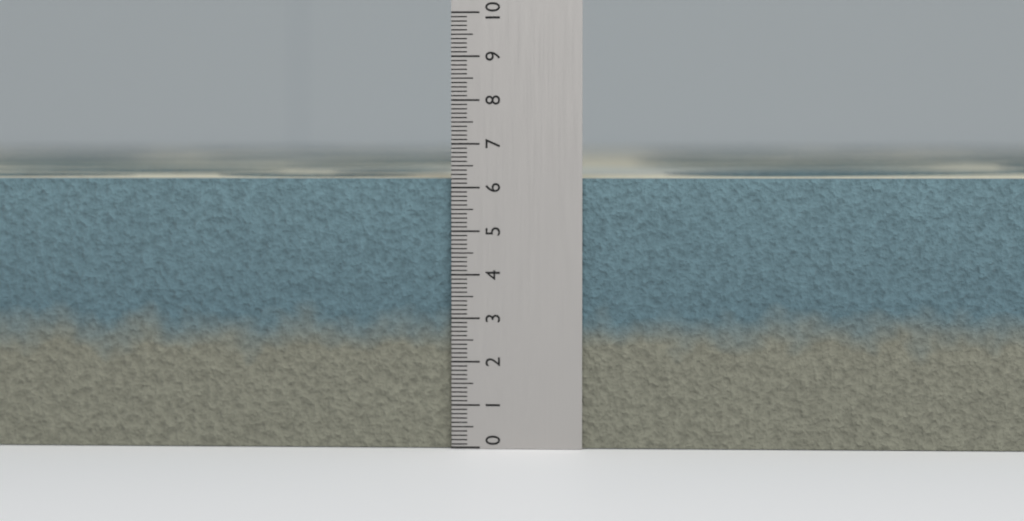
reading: 6.2 (no unit)
